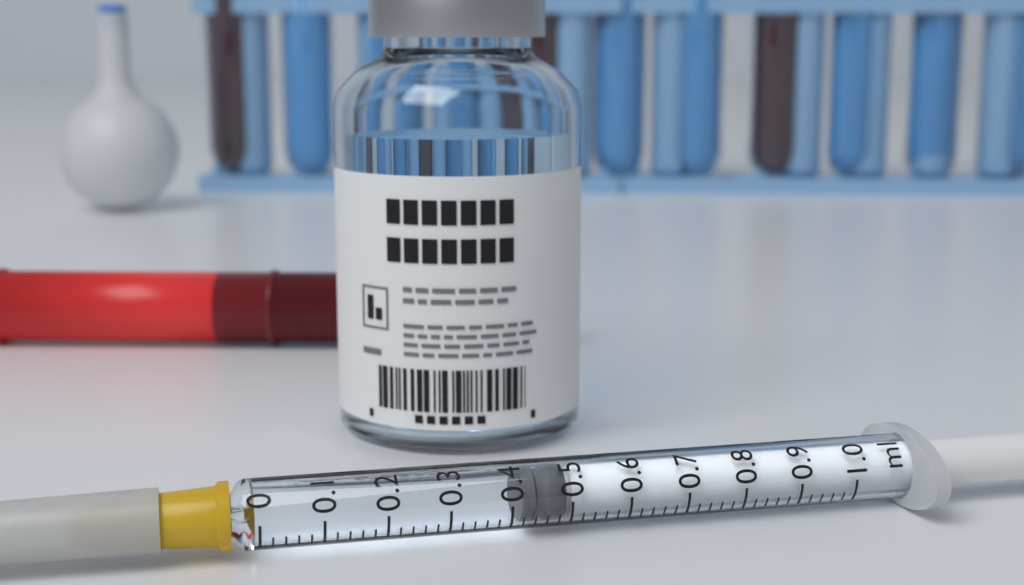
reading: 0.42 ml
